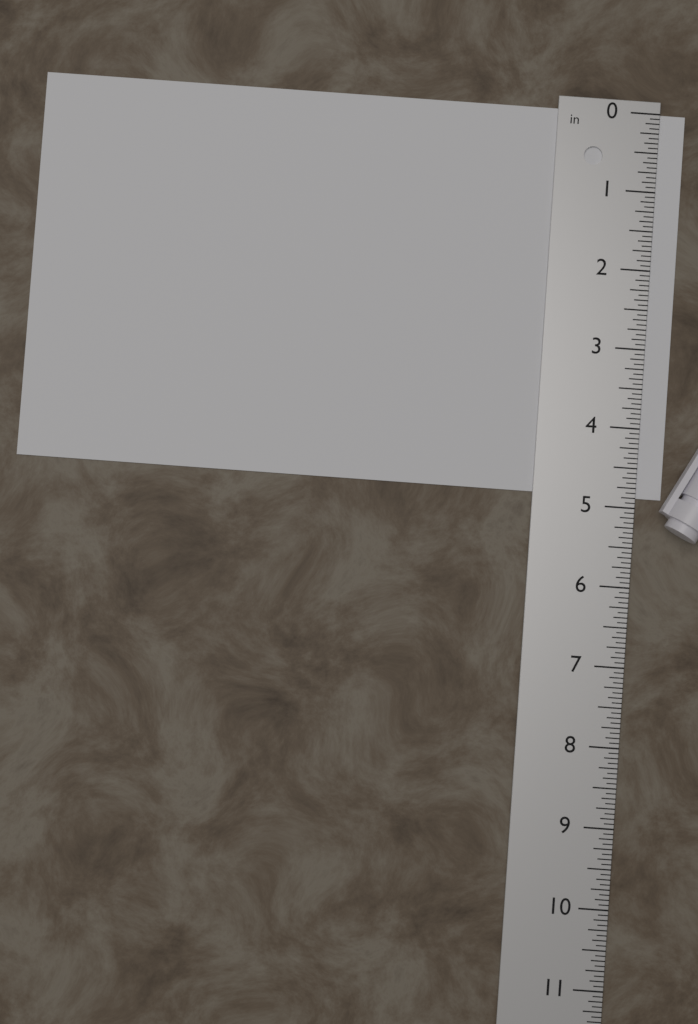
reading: 4.8750 in
